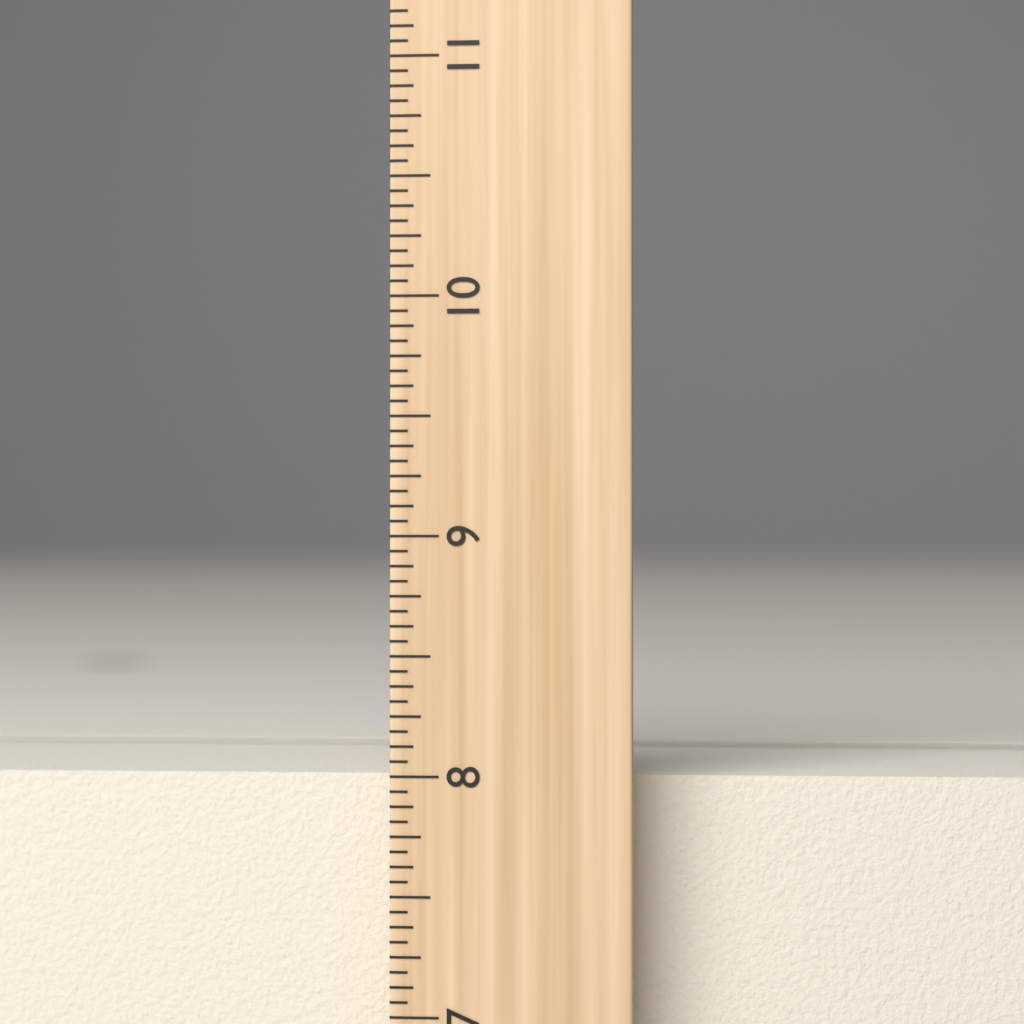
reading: 8.0000 inch
